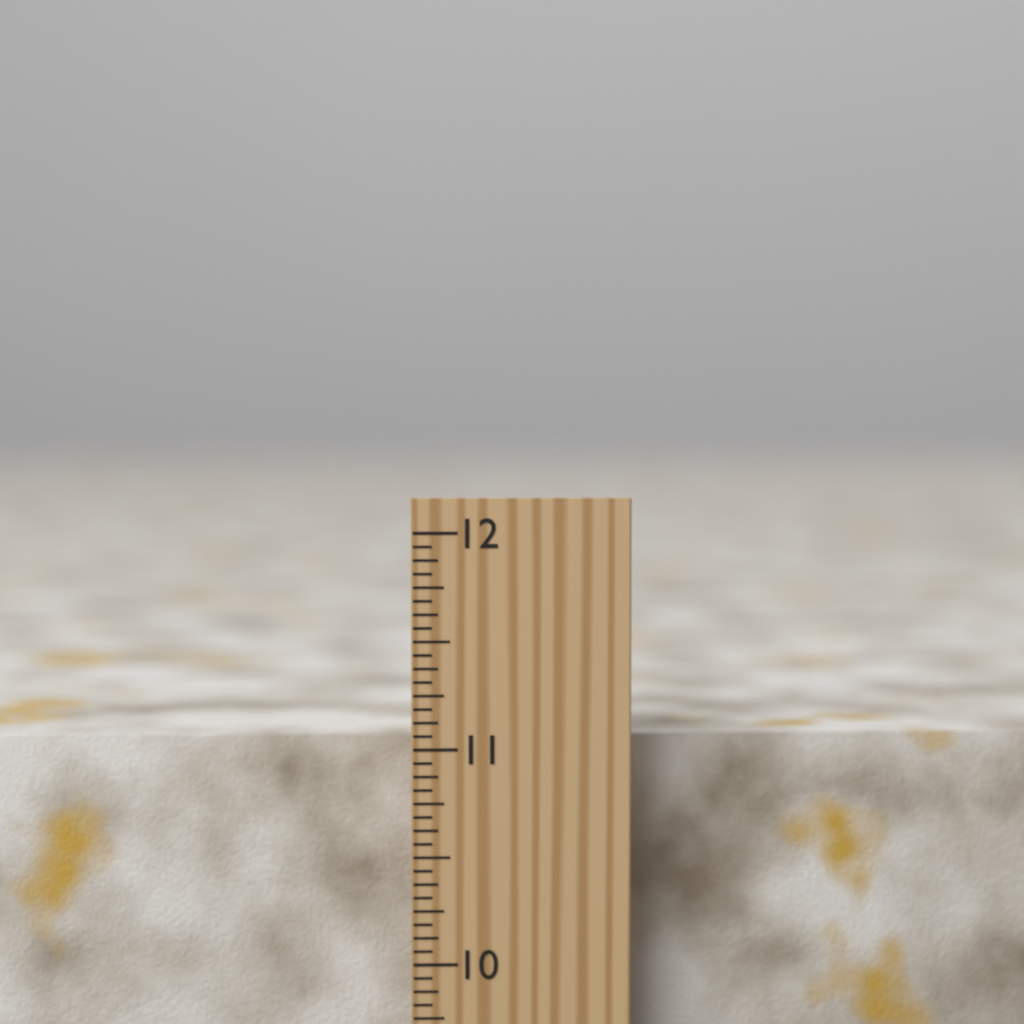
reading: 11.0000 inch
